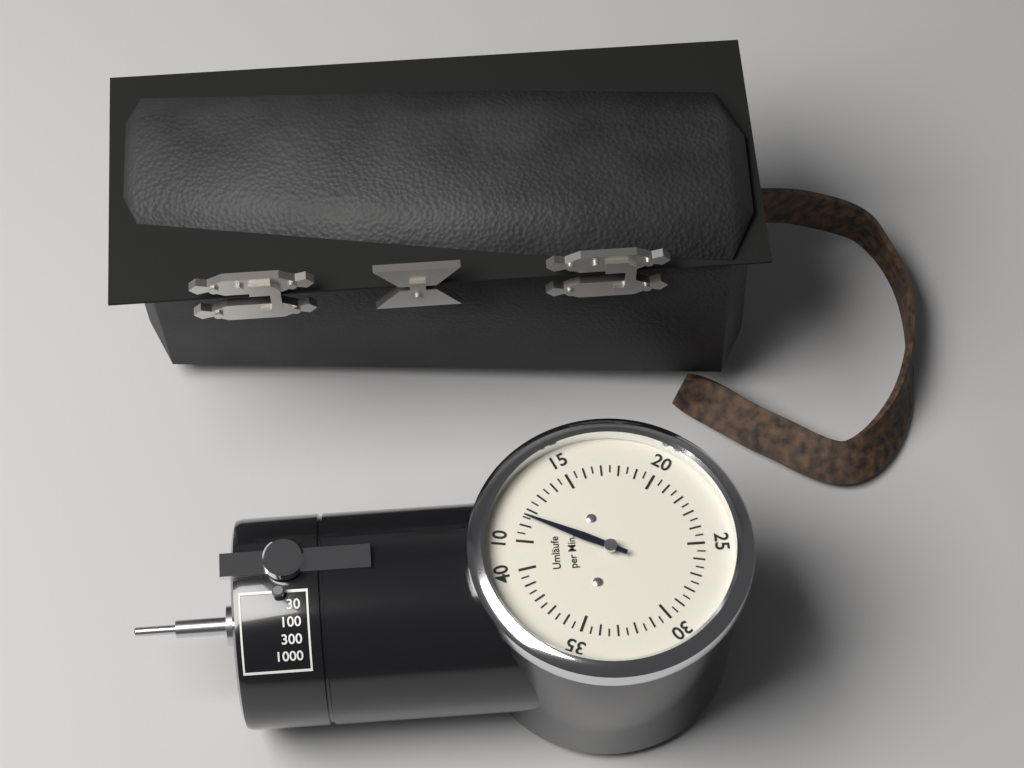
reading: 11.5 Umläufe per Min.
